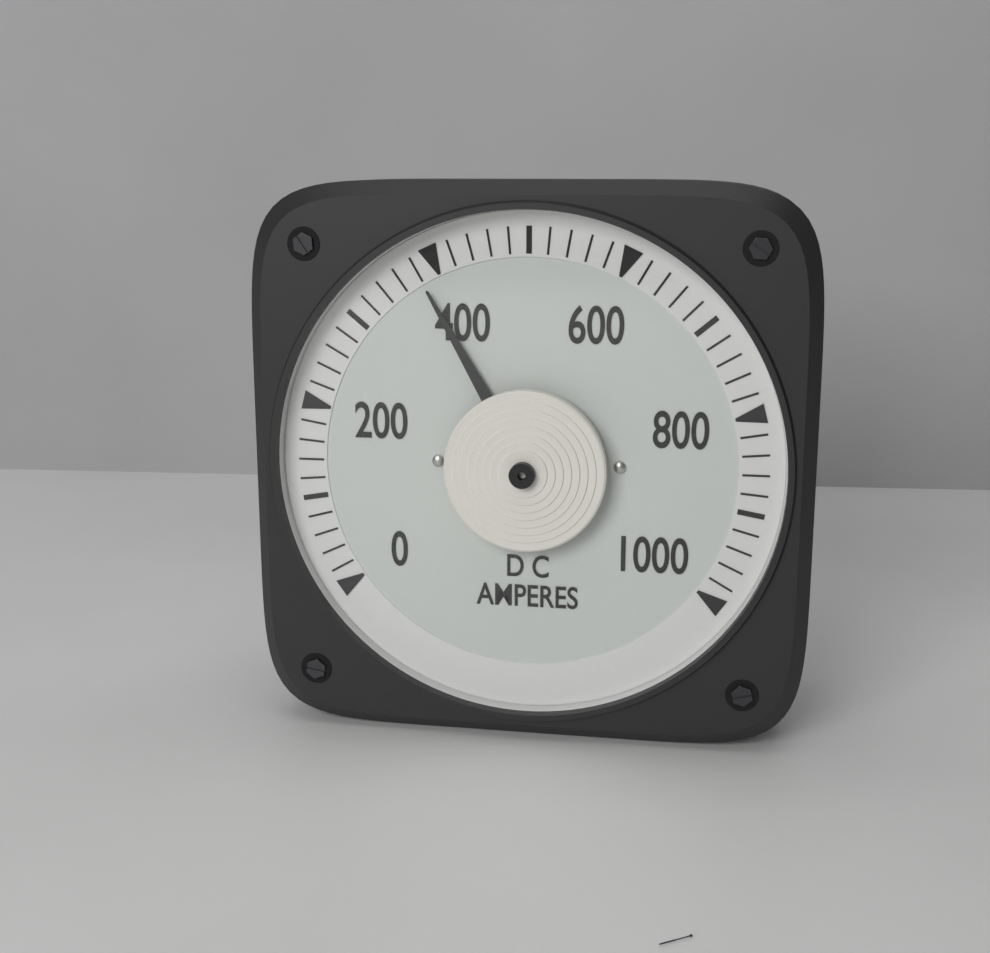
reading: 380 A
